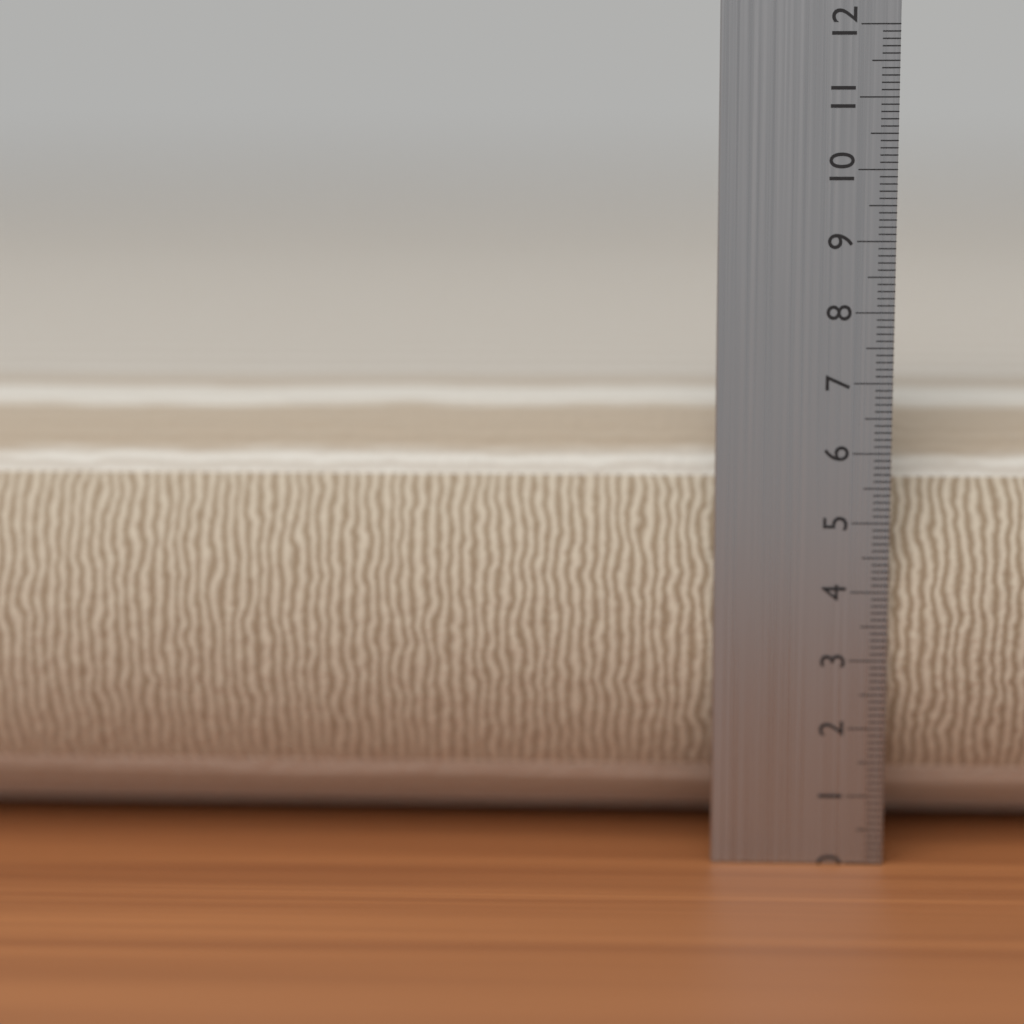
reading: 6.8 cm
